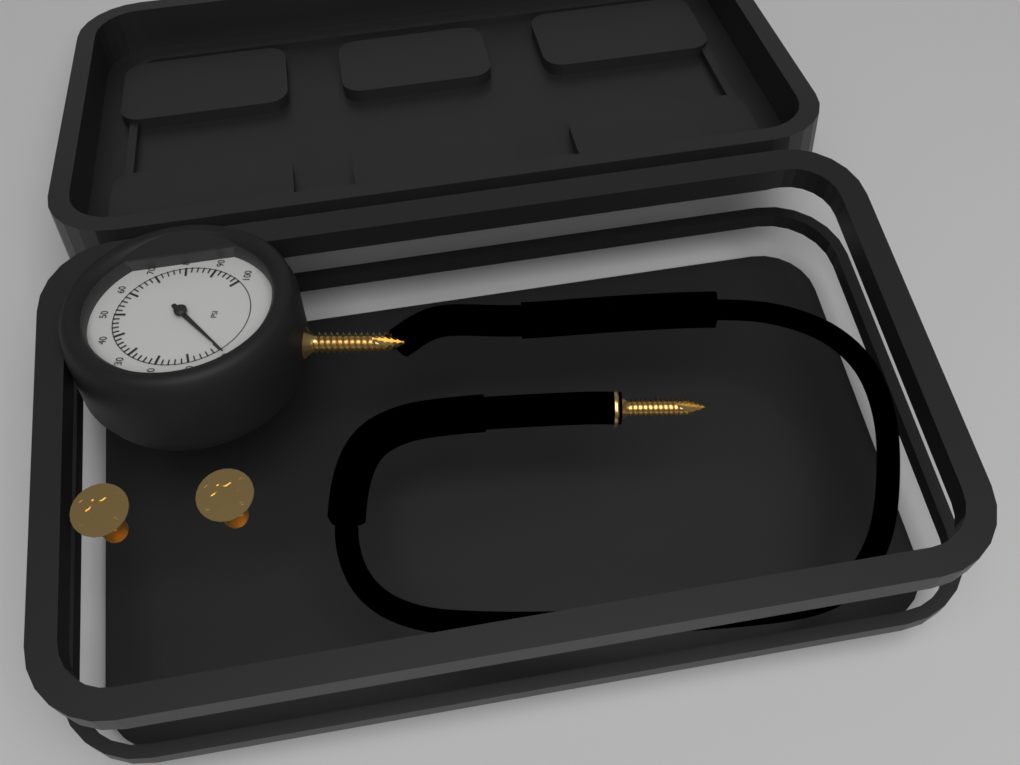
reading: 0 psi
